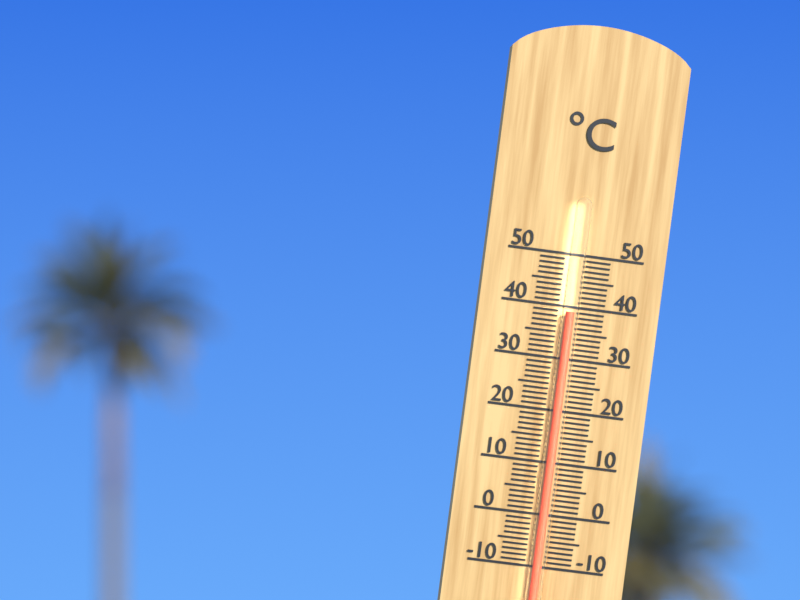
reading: 39 °C
